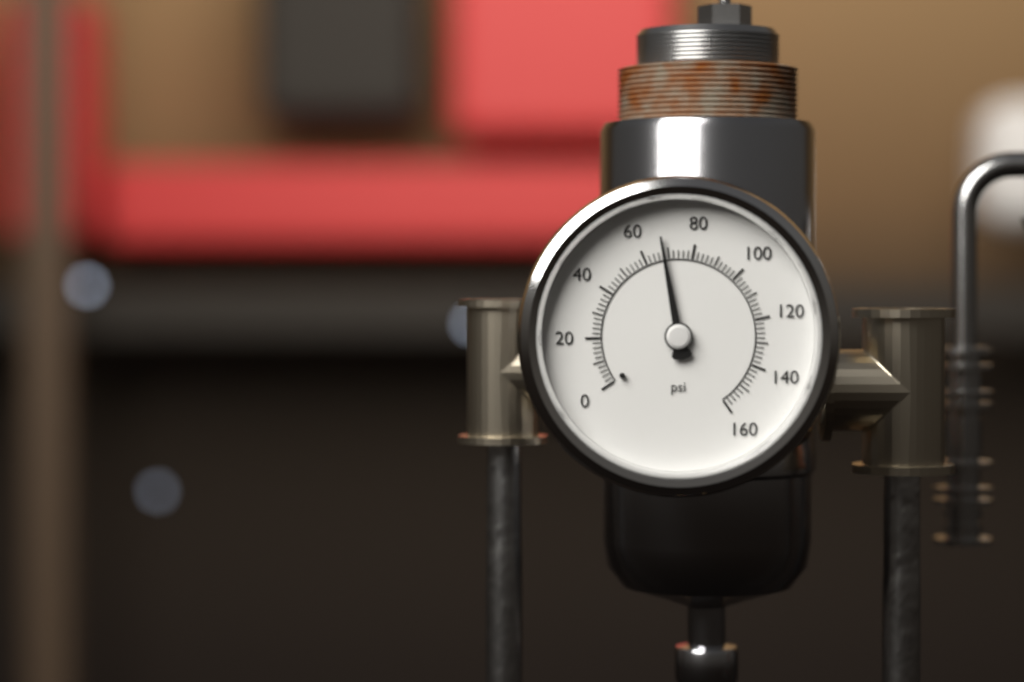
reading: 68 psi
